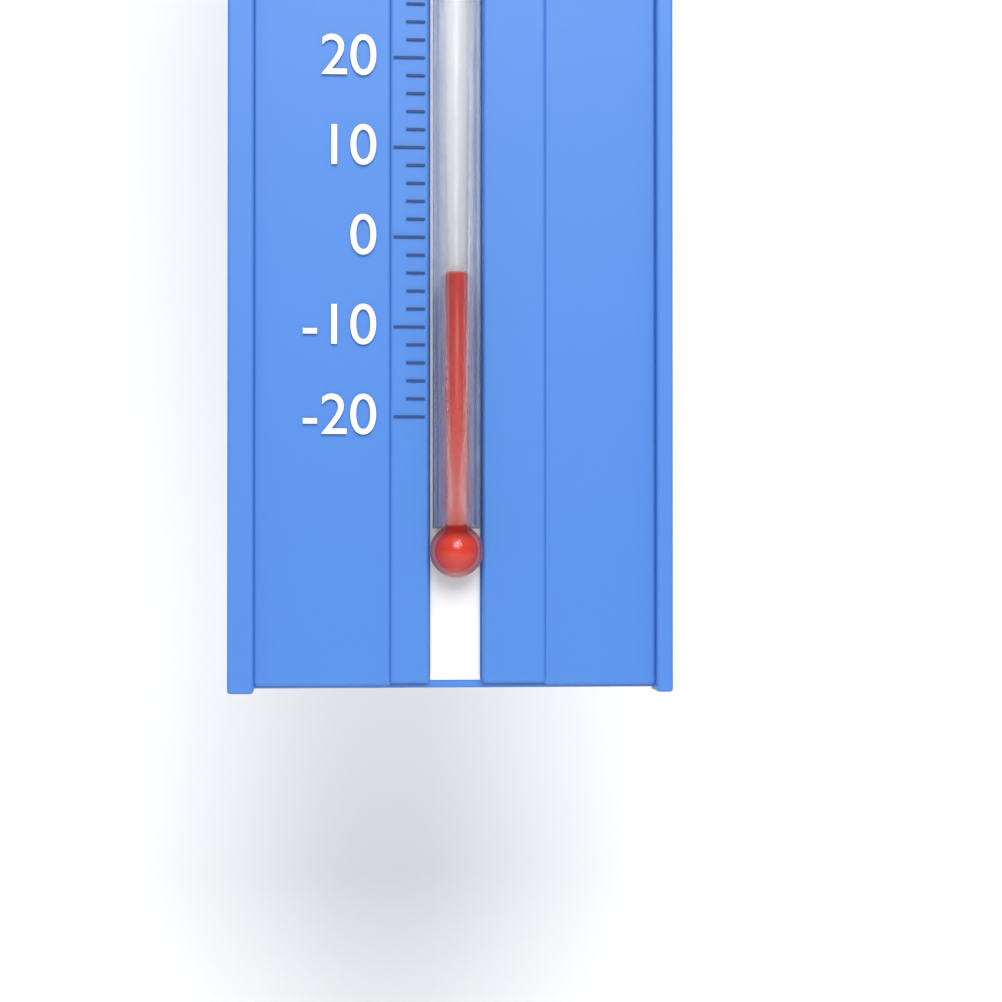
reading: -4 °F
